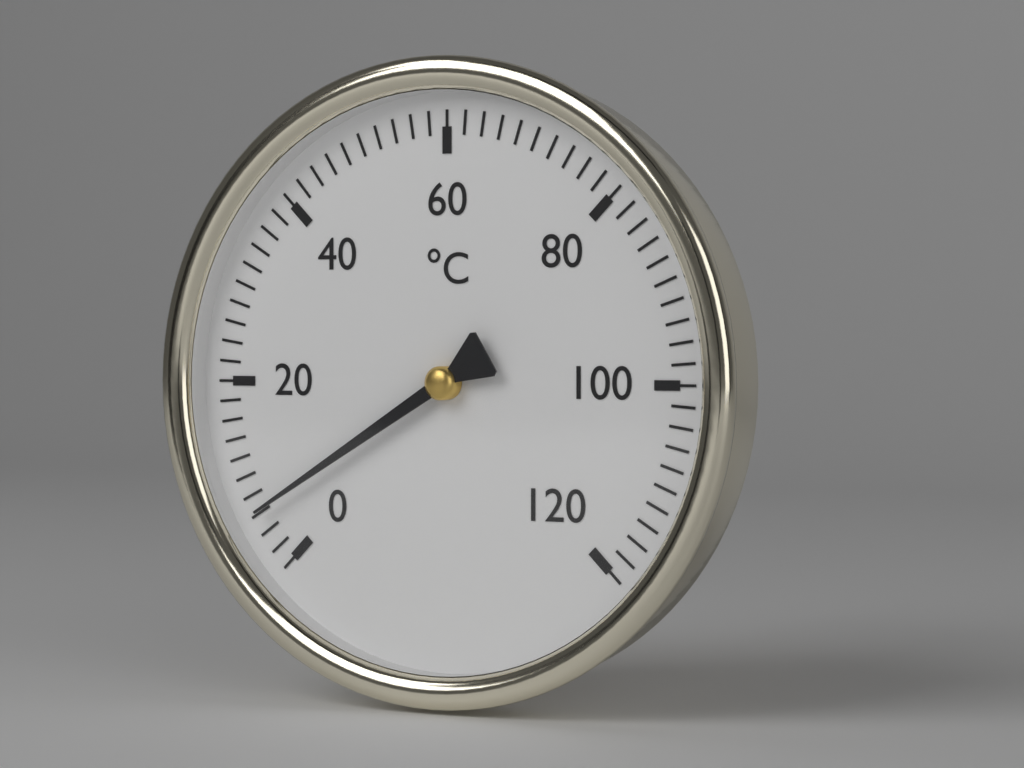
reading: 6 °C
